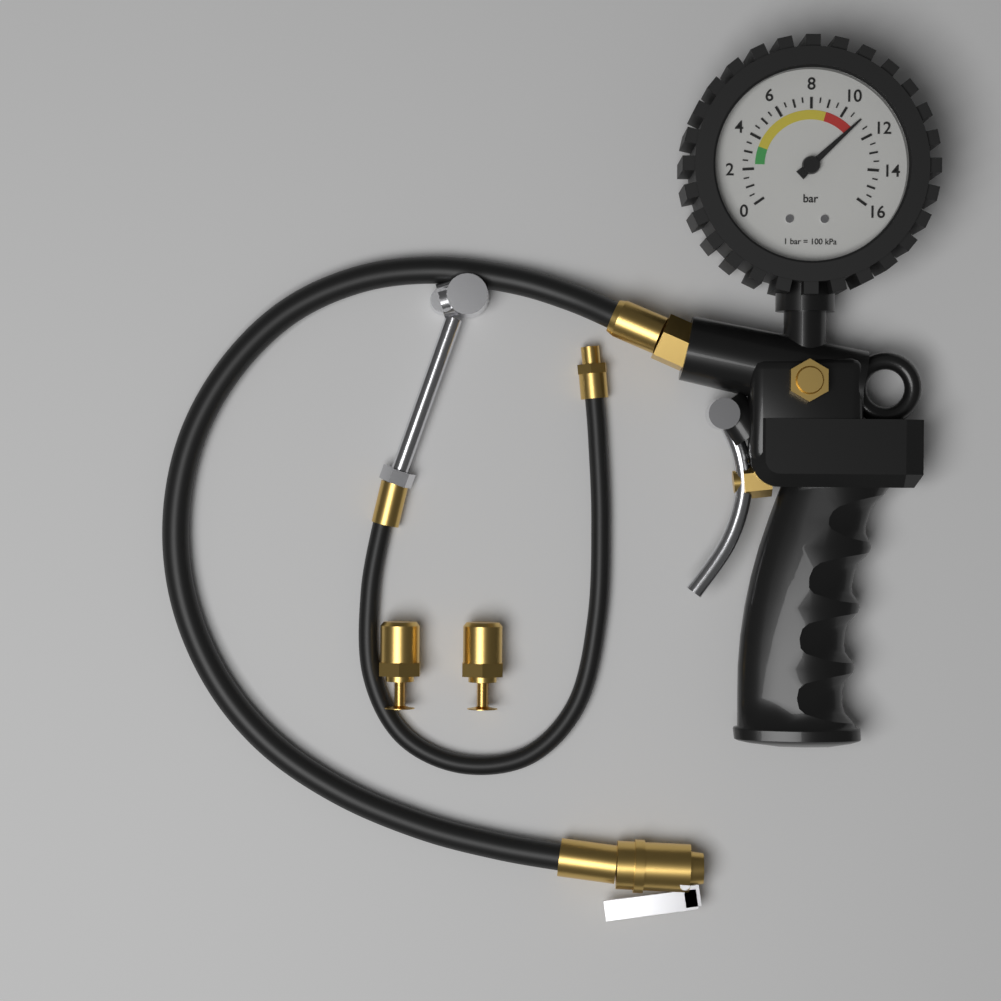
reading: 11.0 bar
